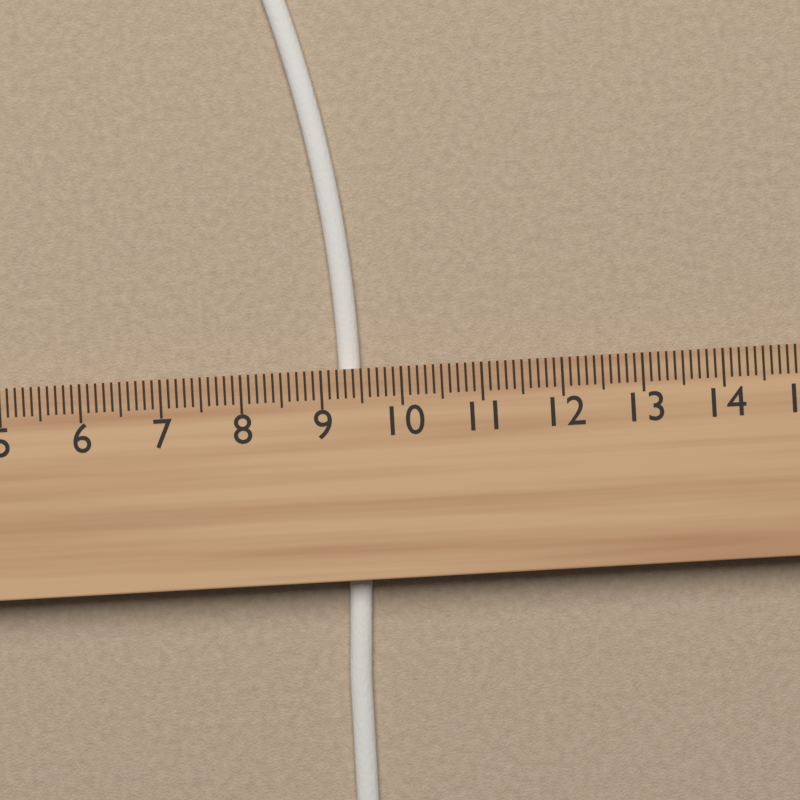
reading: 9.5 cm
